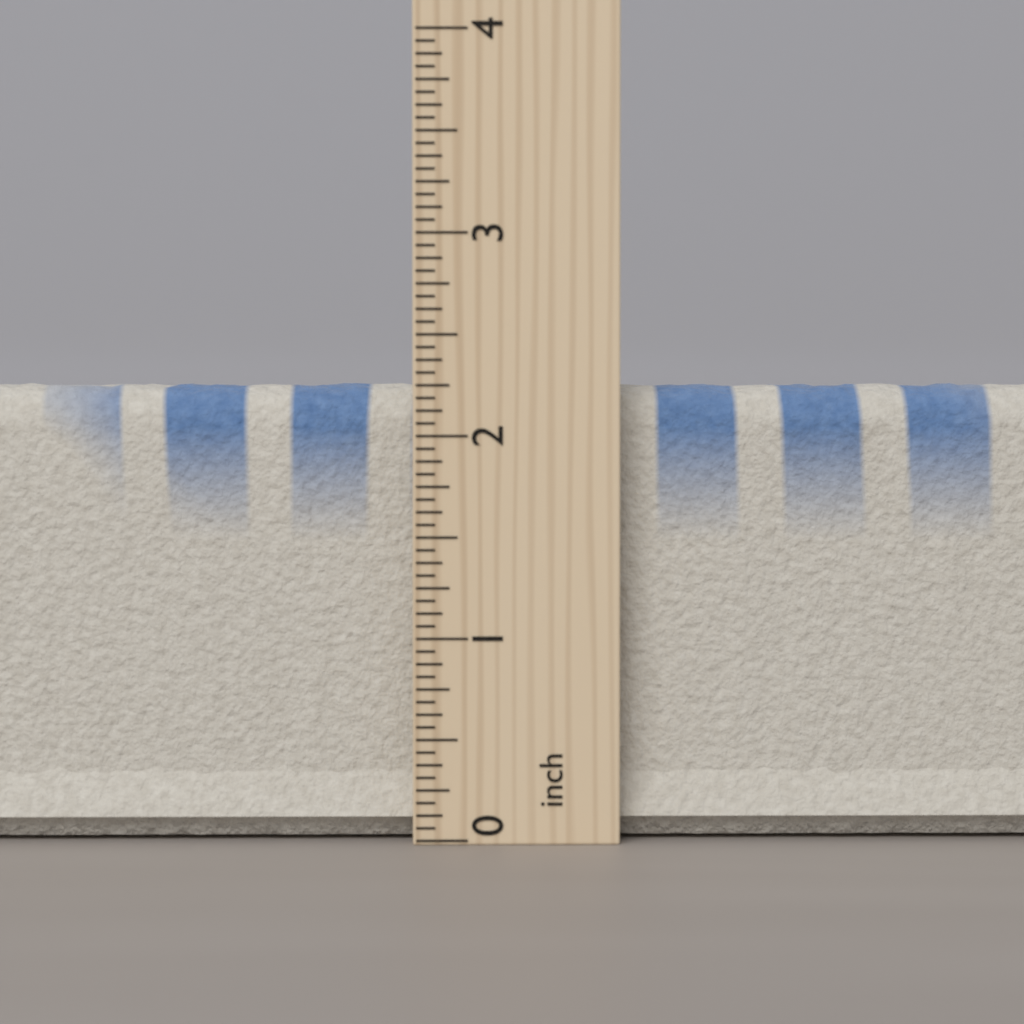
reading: 2.3750 inch
